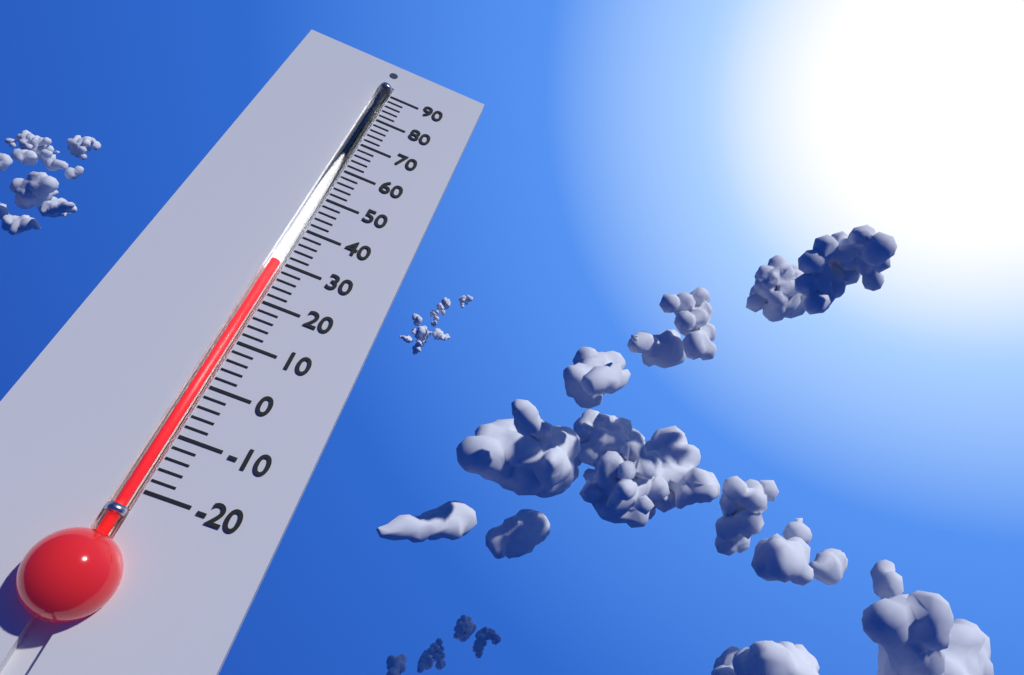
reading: 30 (no unit)
